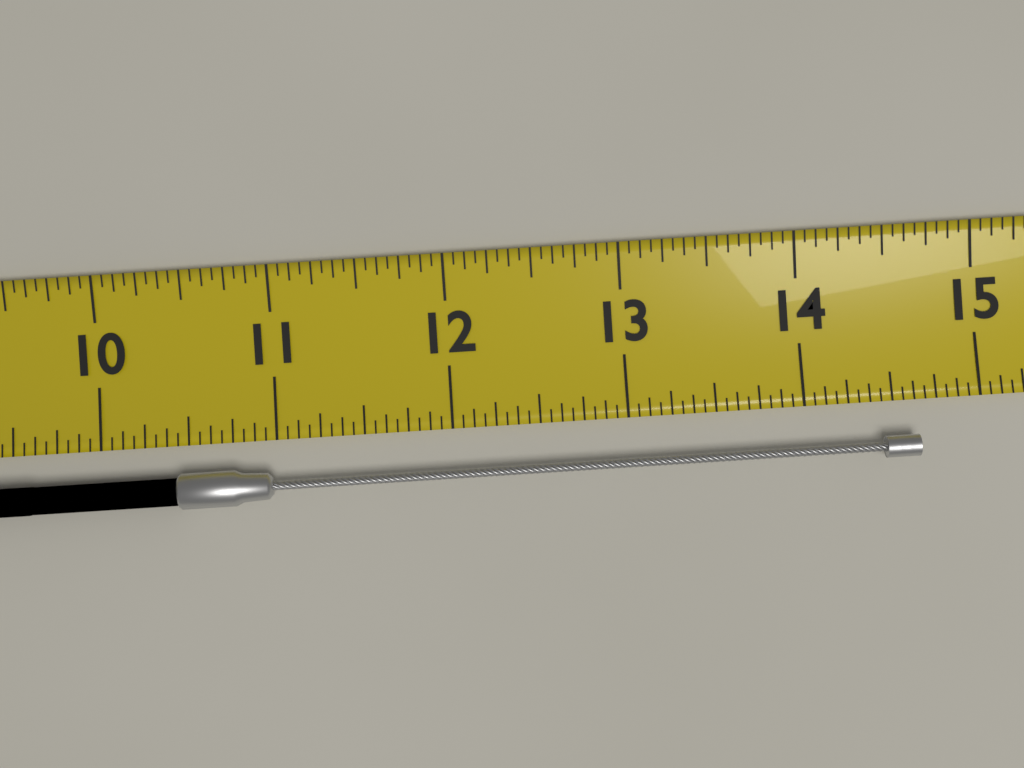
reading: 14.6250 (no unit)
